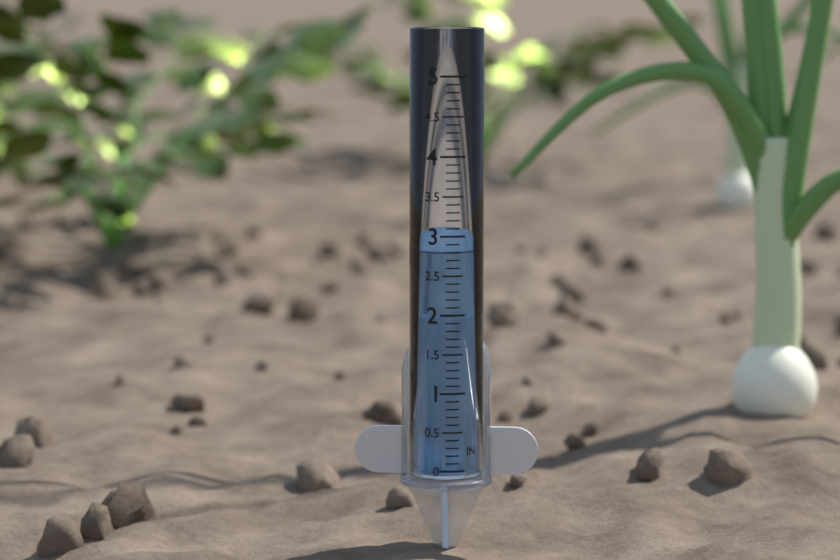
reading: 2.8 in
